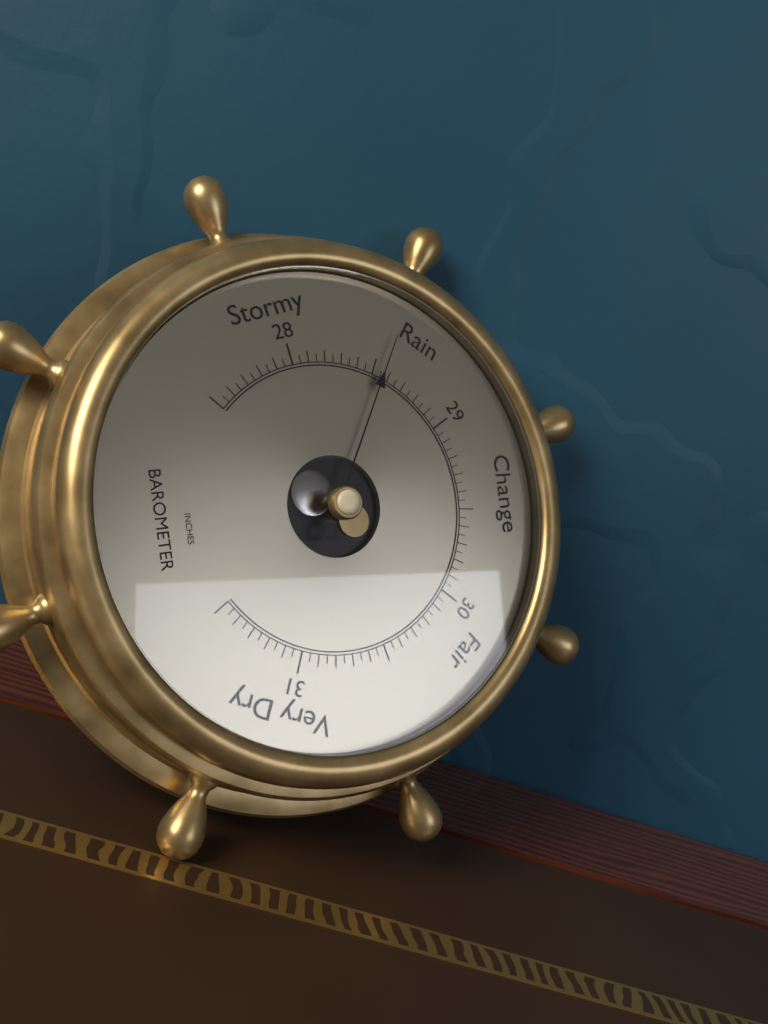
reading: 28.55 inHg
